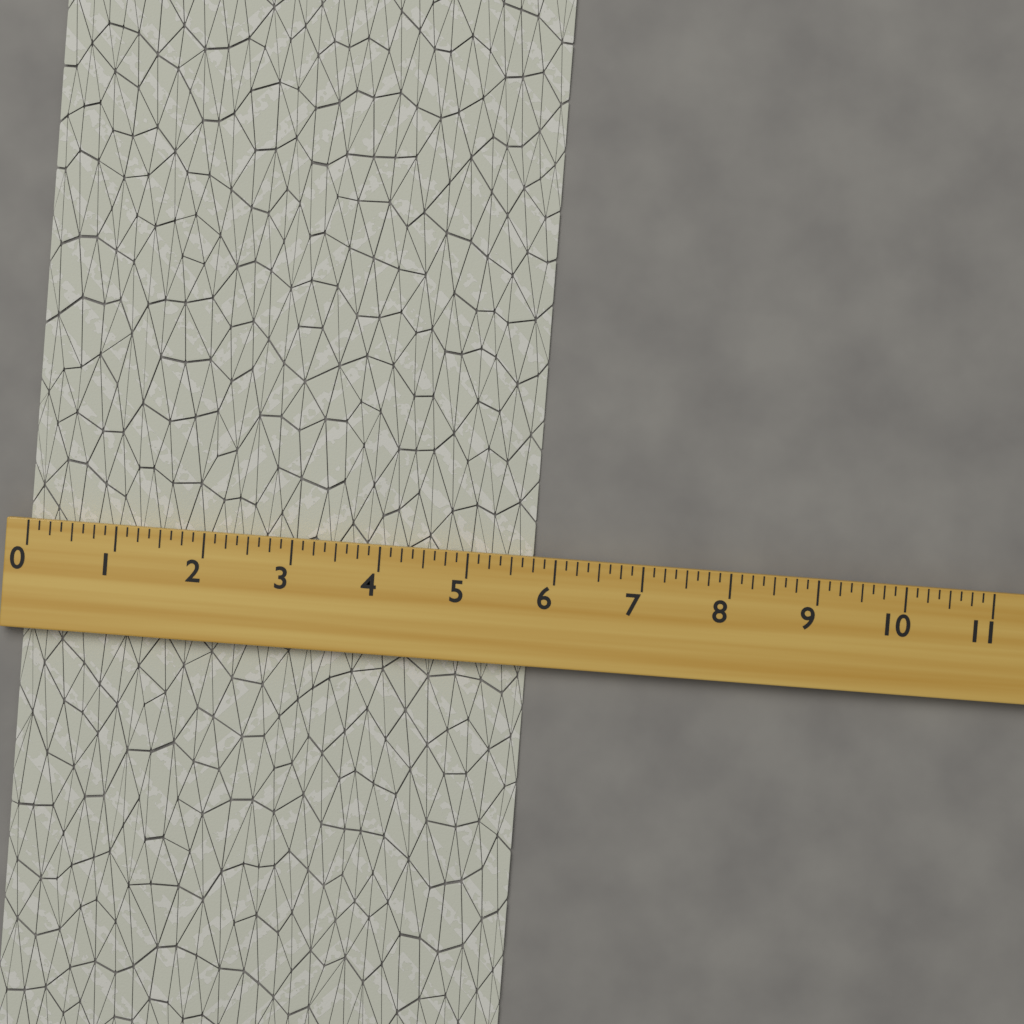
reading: 5.750 (no unit)
